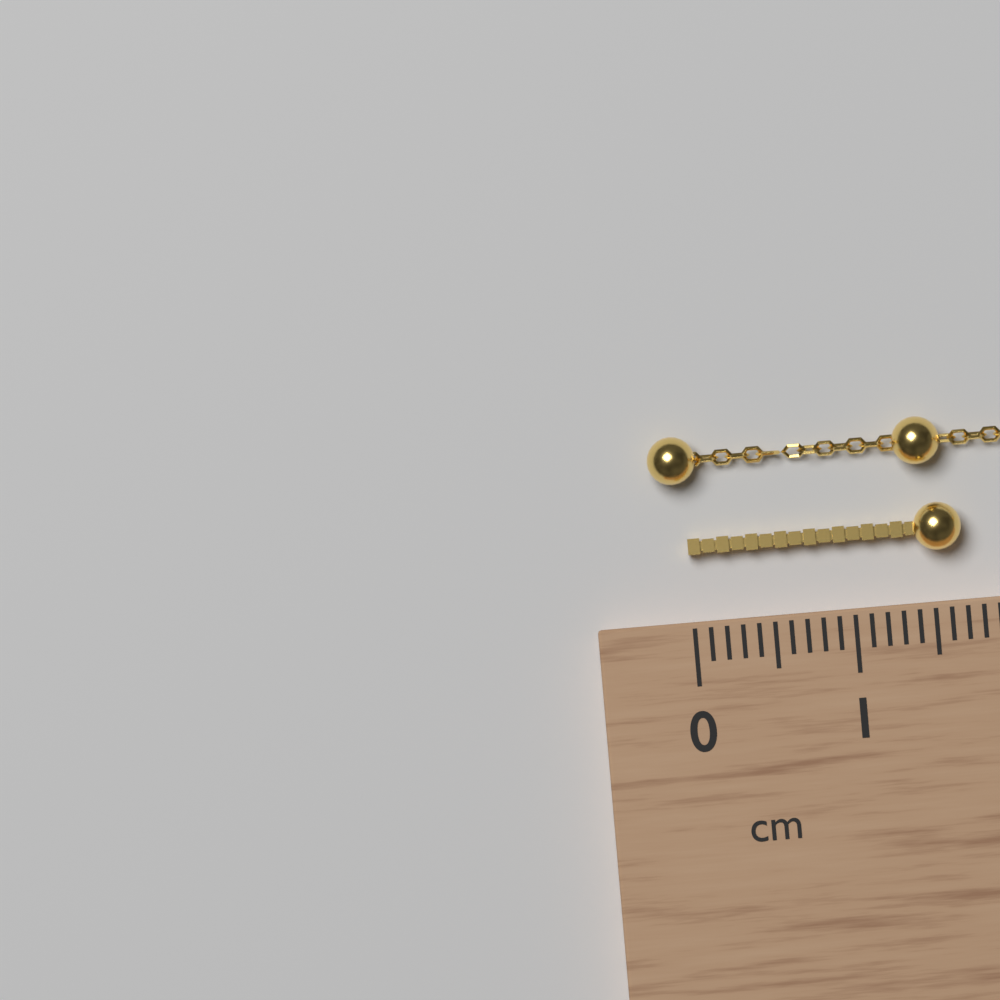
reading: 1.7 cm
